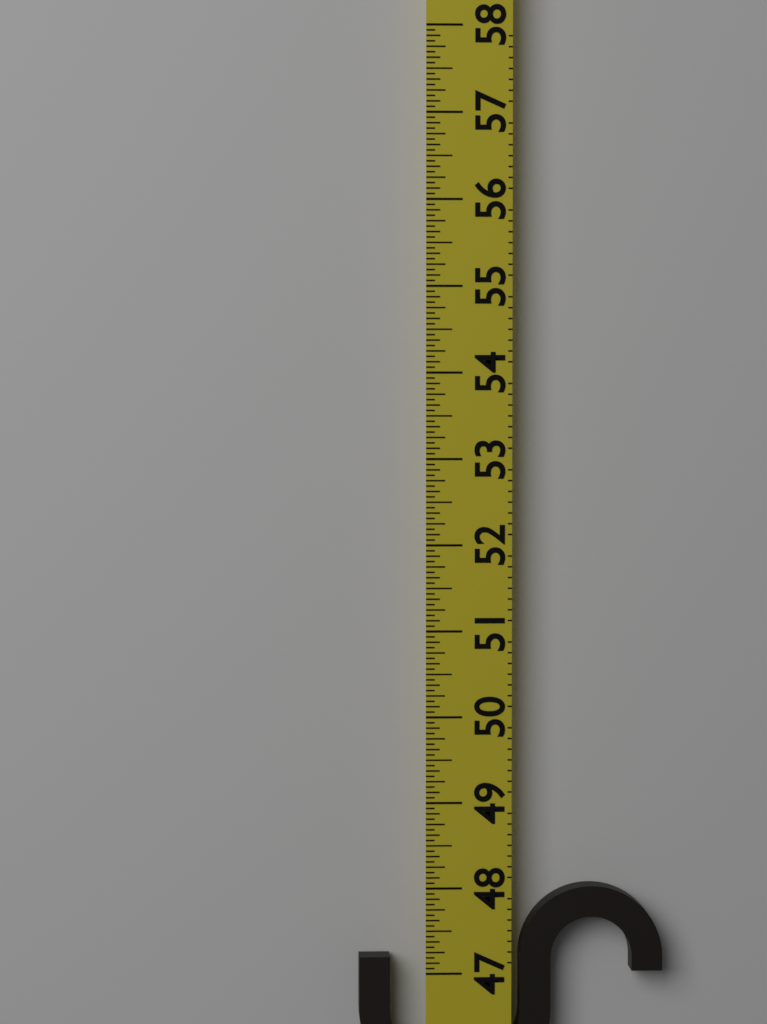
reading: 48.0000 (no unit)
